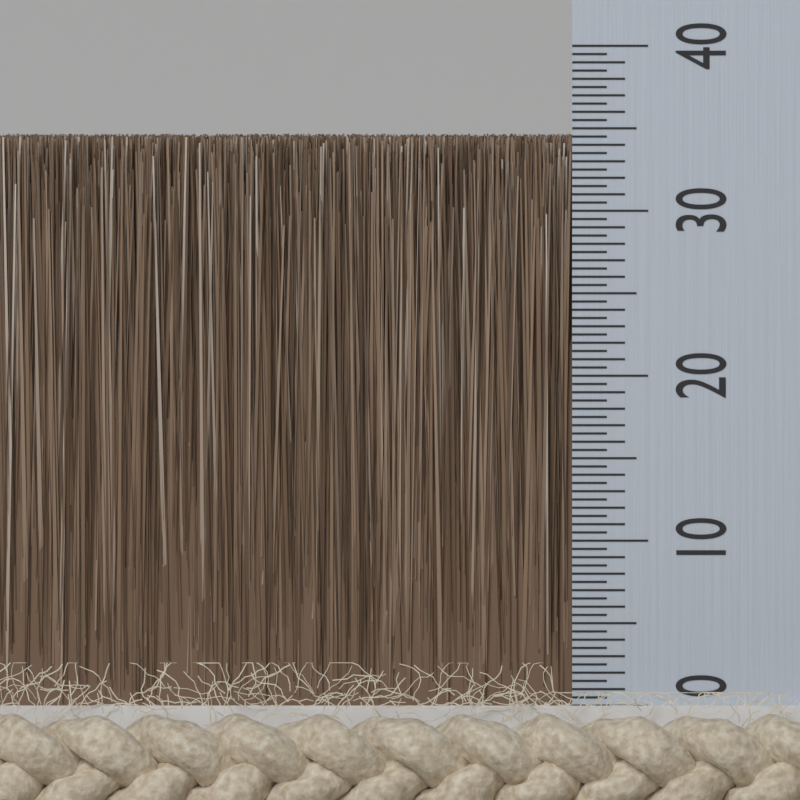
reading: 34.5 (no unit)
